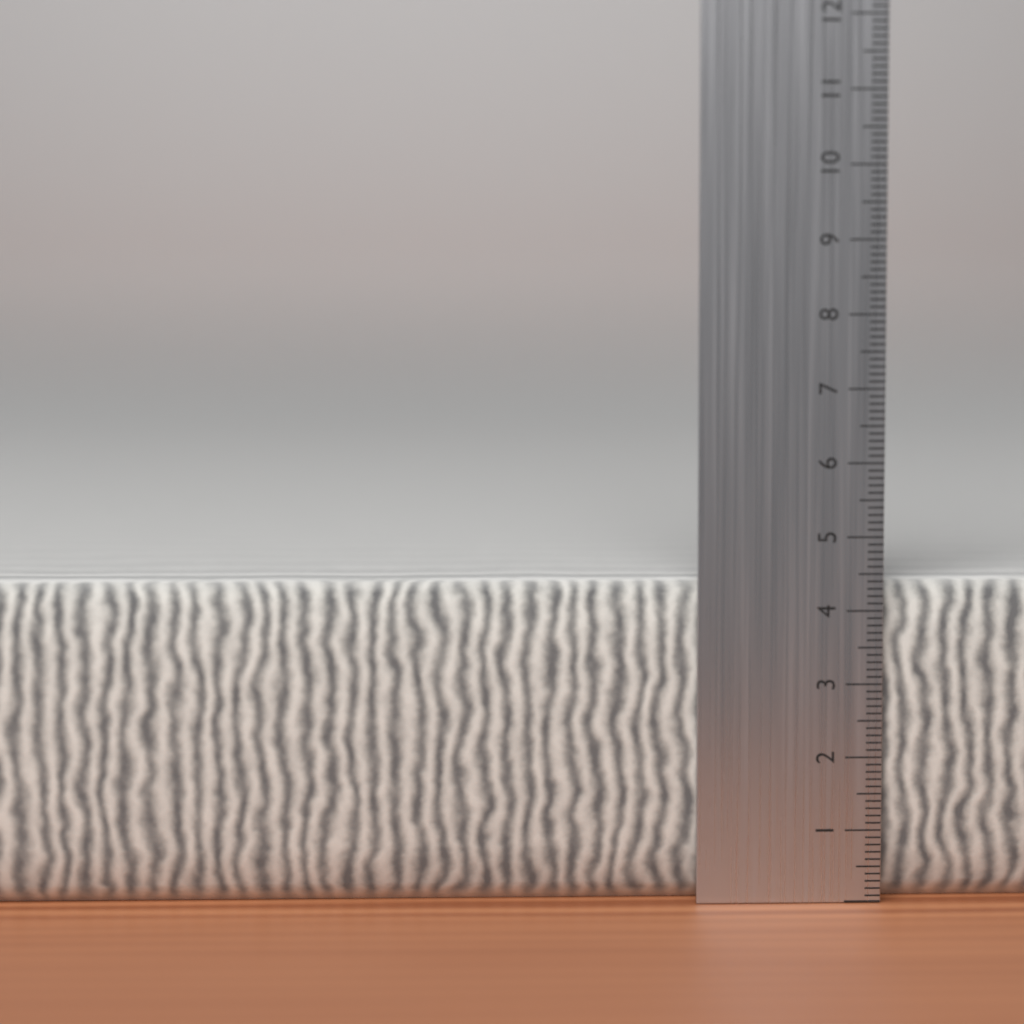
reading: 4.4 cm
